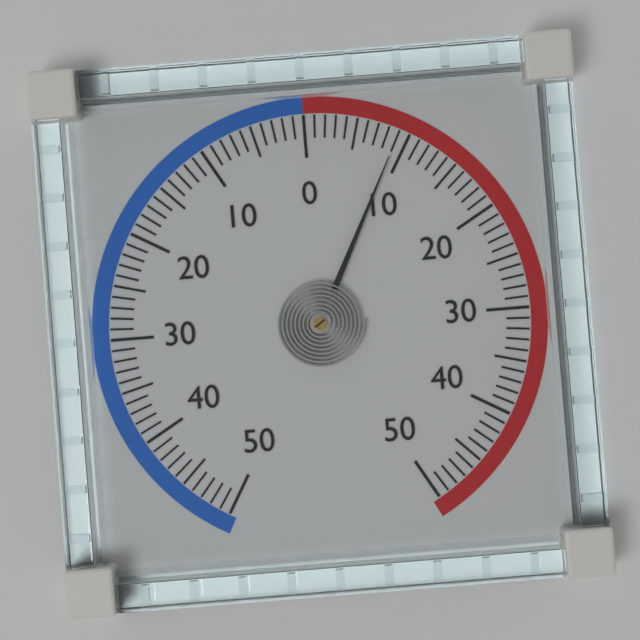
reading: 9 (no unit)
